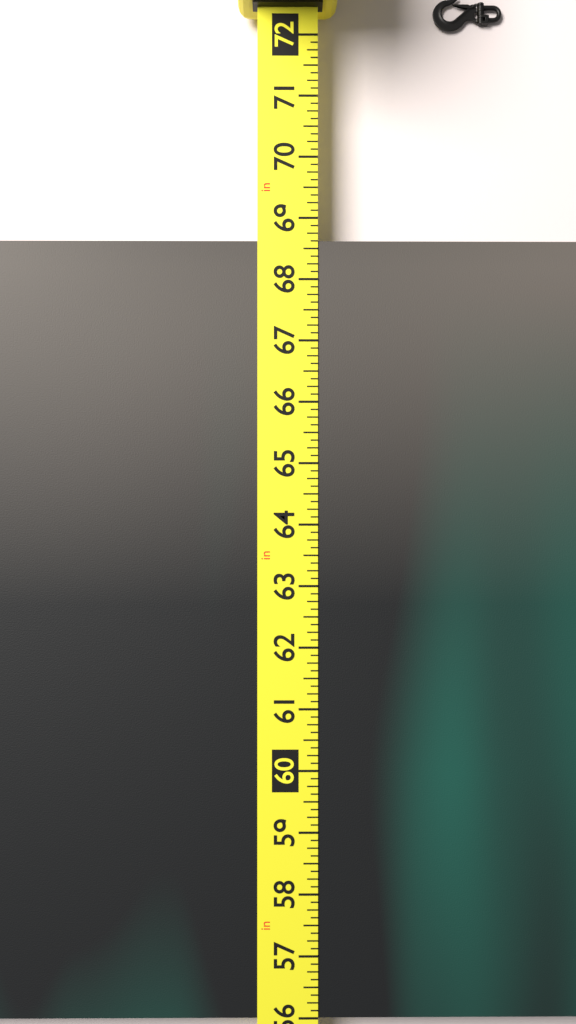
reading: 68.625 in
